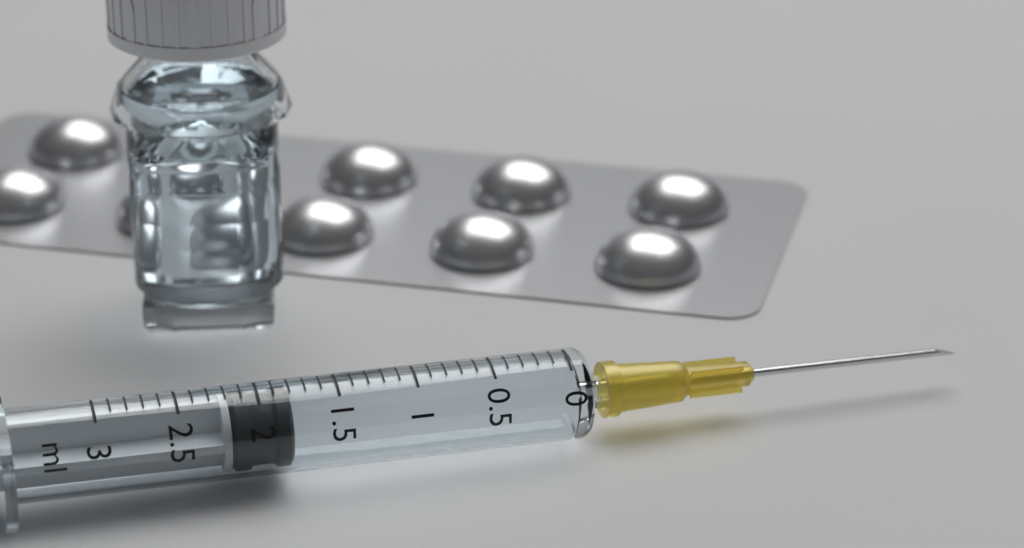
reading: 1.8 ml
